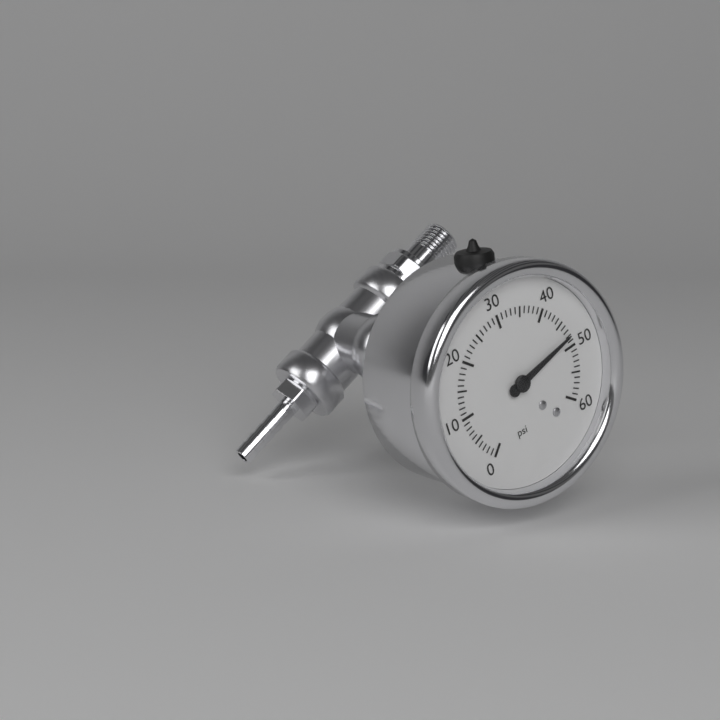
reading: 48 psi
